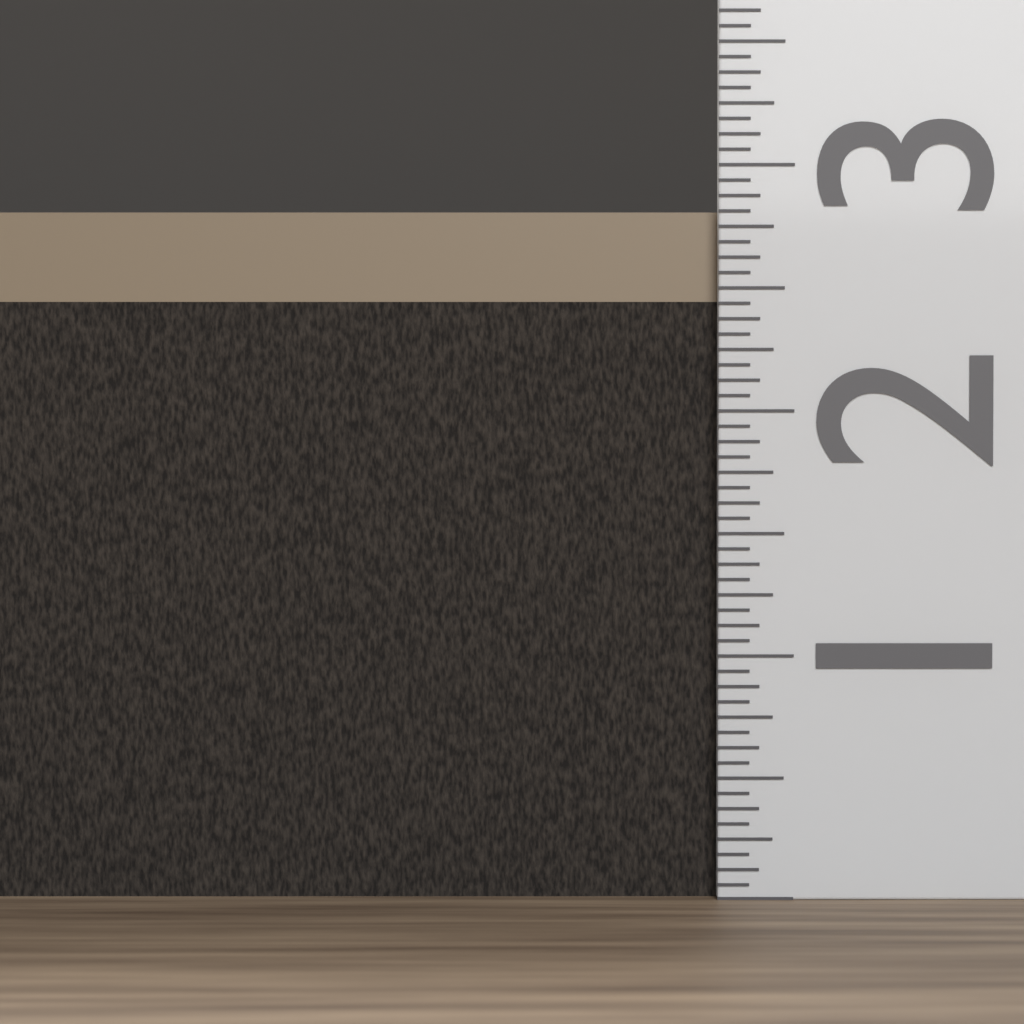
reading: 2.8125 (no unit)
